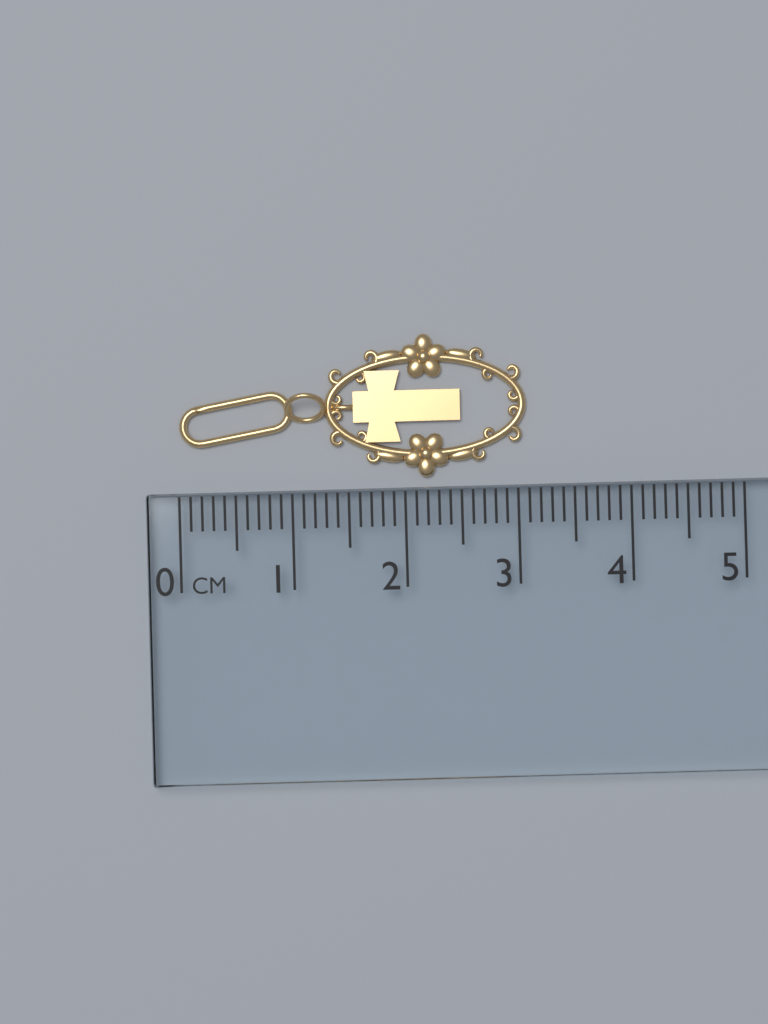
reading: 3.1 cm
